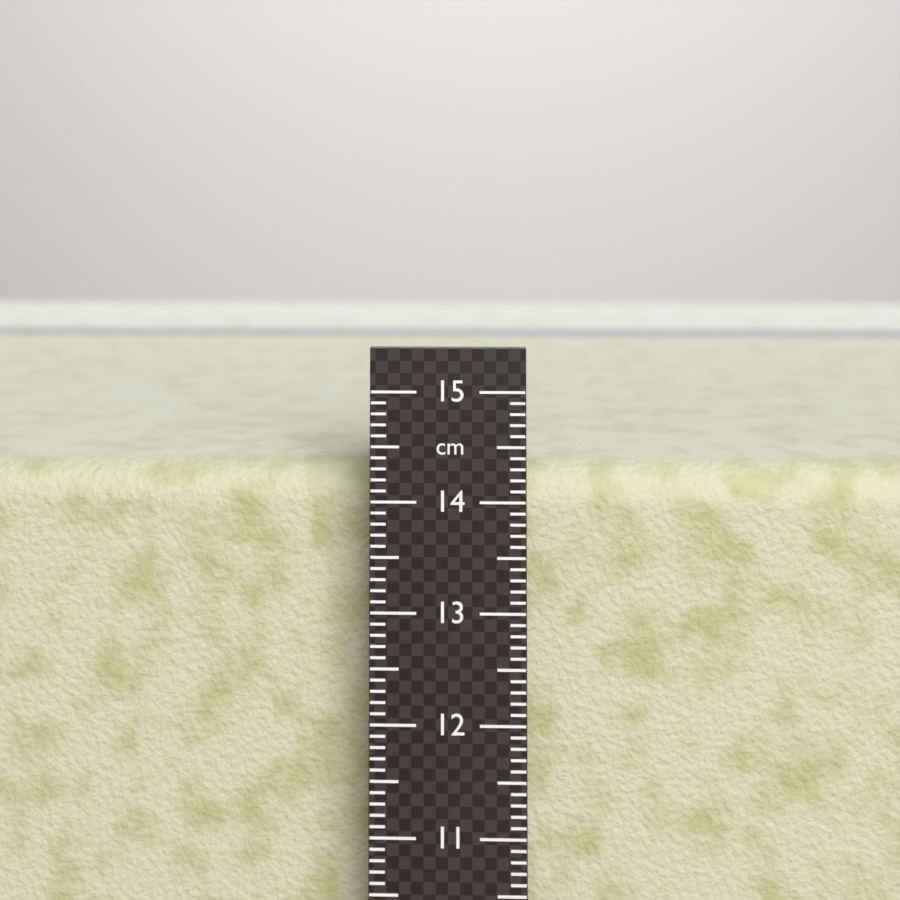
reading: 14.2 cm
